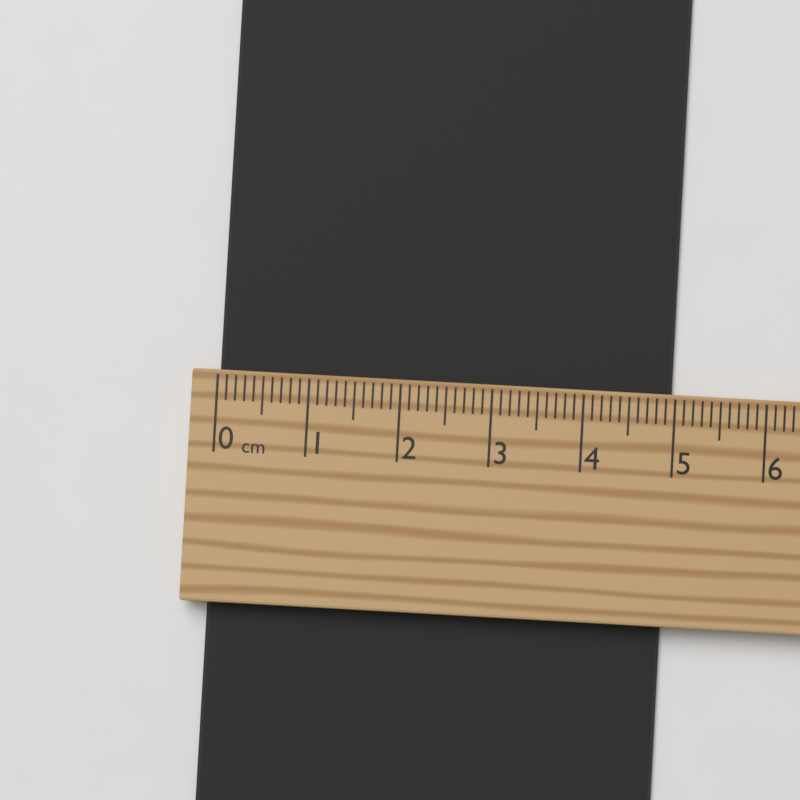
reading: 5.0 cm
